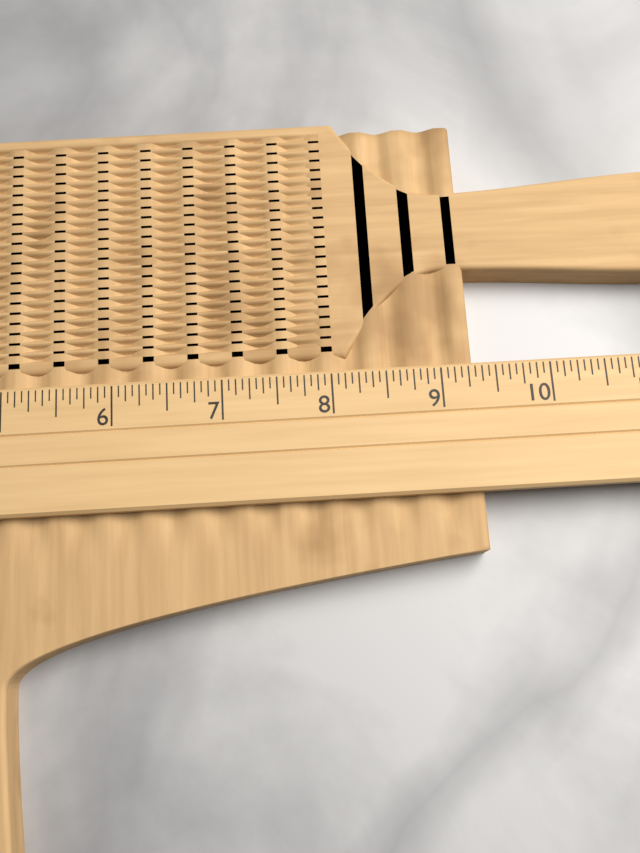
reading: 9.3125 (no unit)
